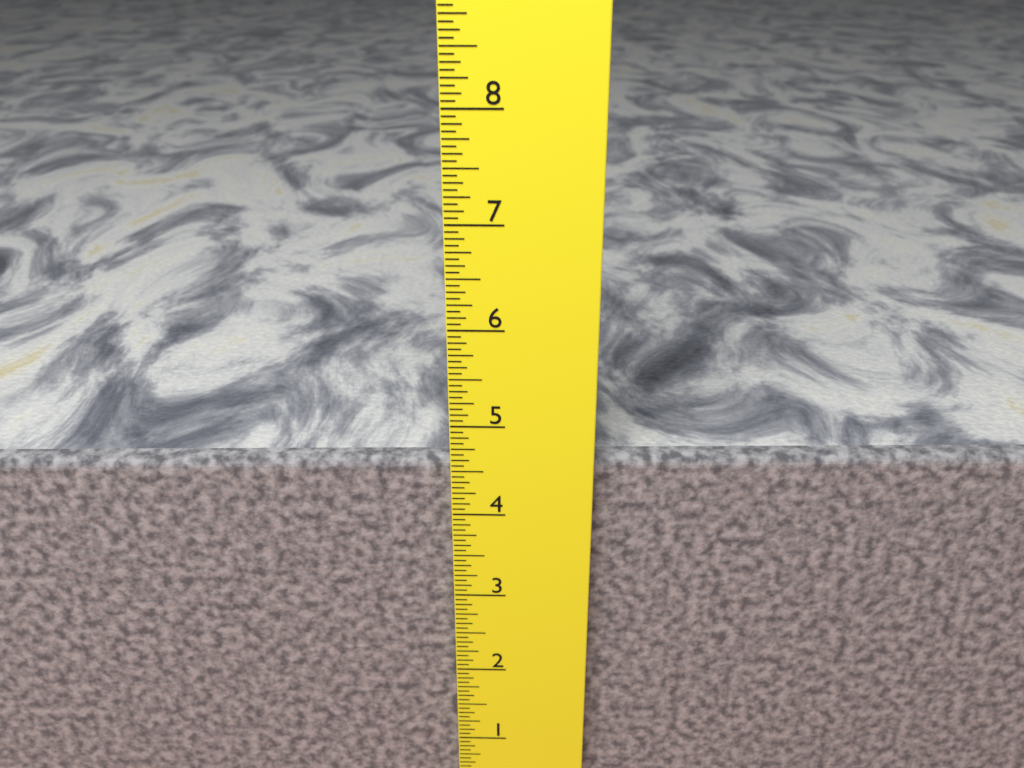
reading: 4.5625 in
